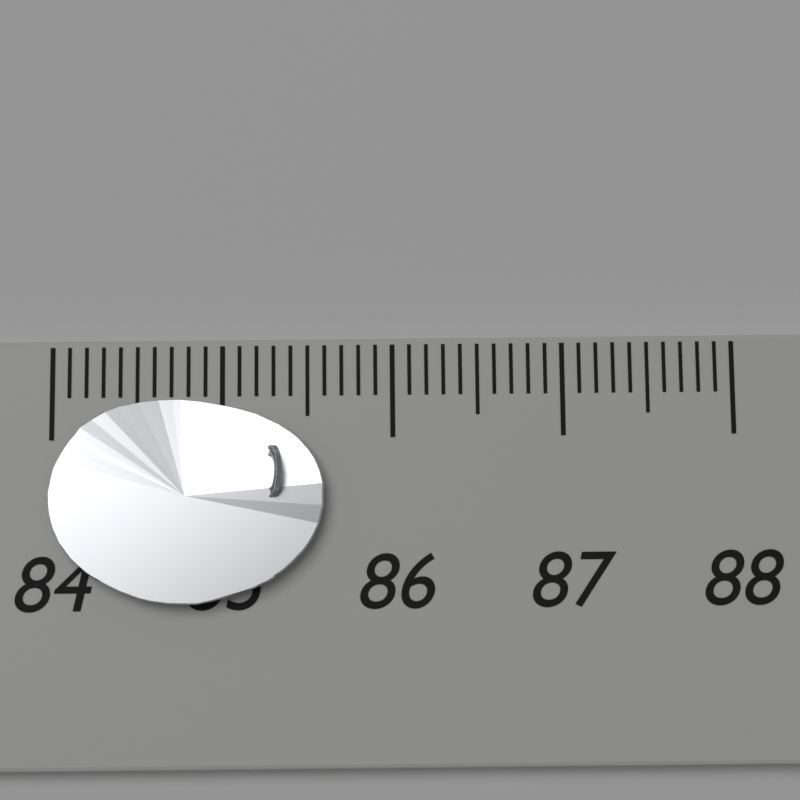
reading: 85.6 (no unit)
